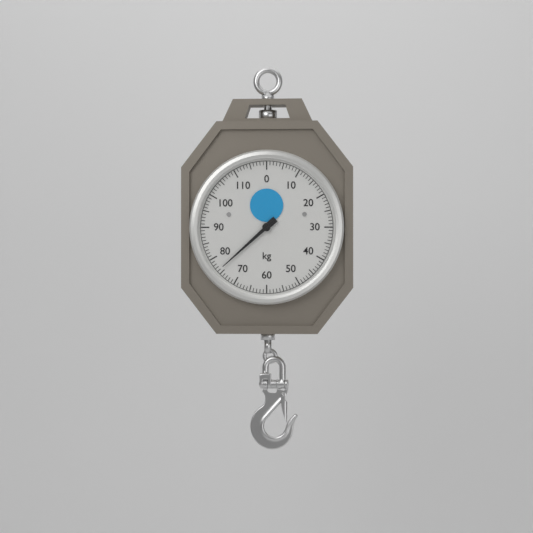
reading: 76 kg
